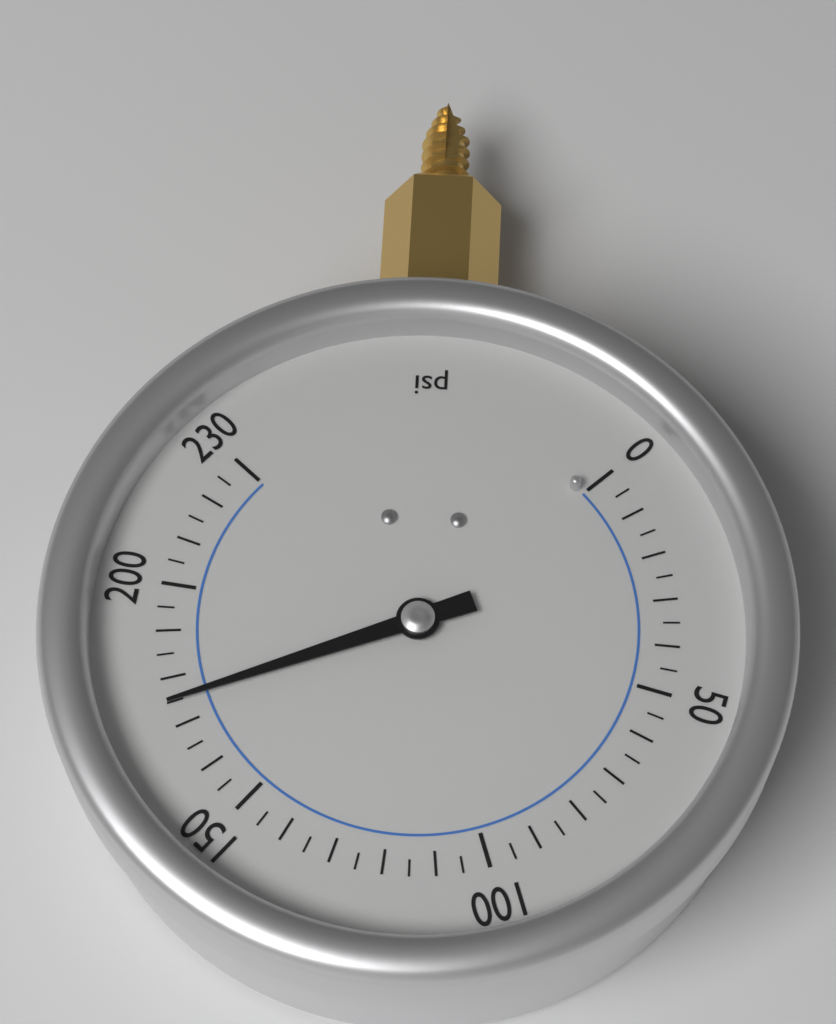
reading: 175 psi
